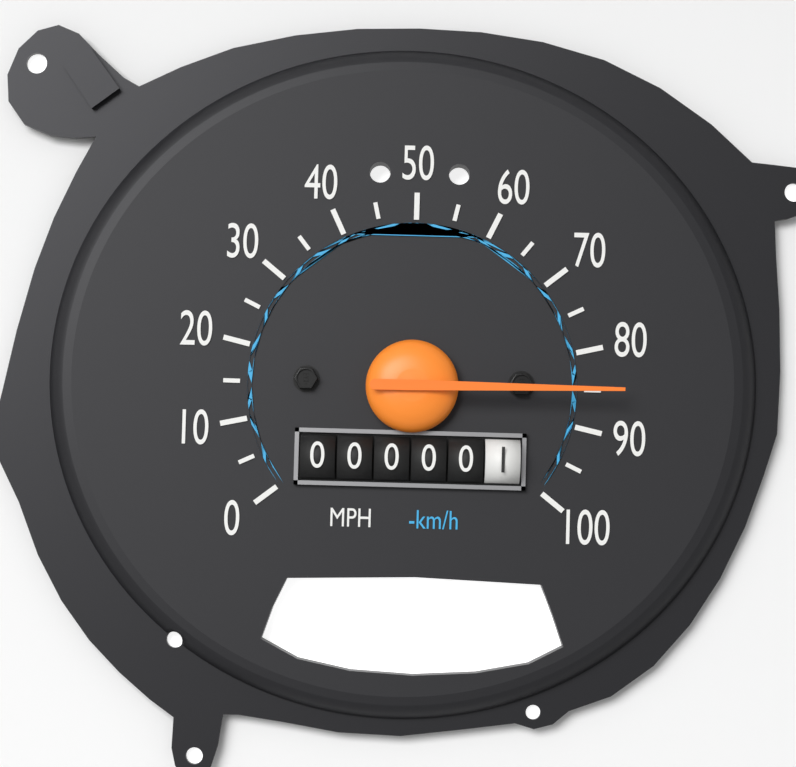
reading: 85 MPH
